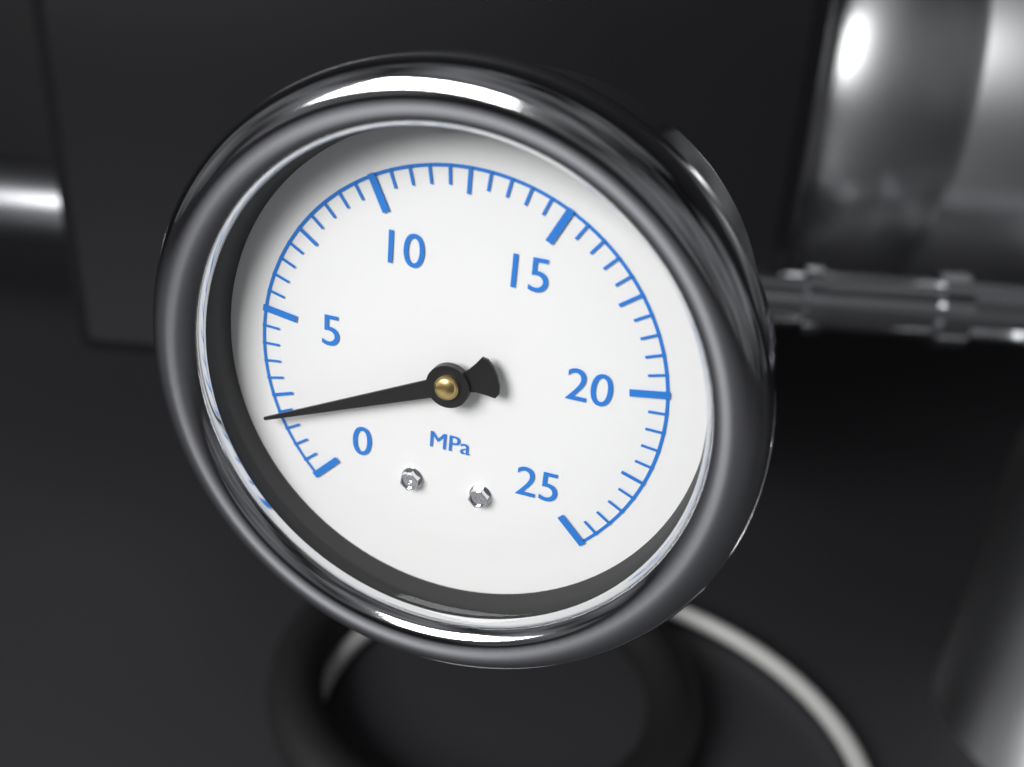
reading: 2.0 MPa
